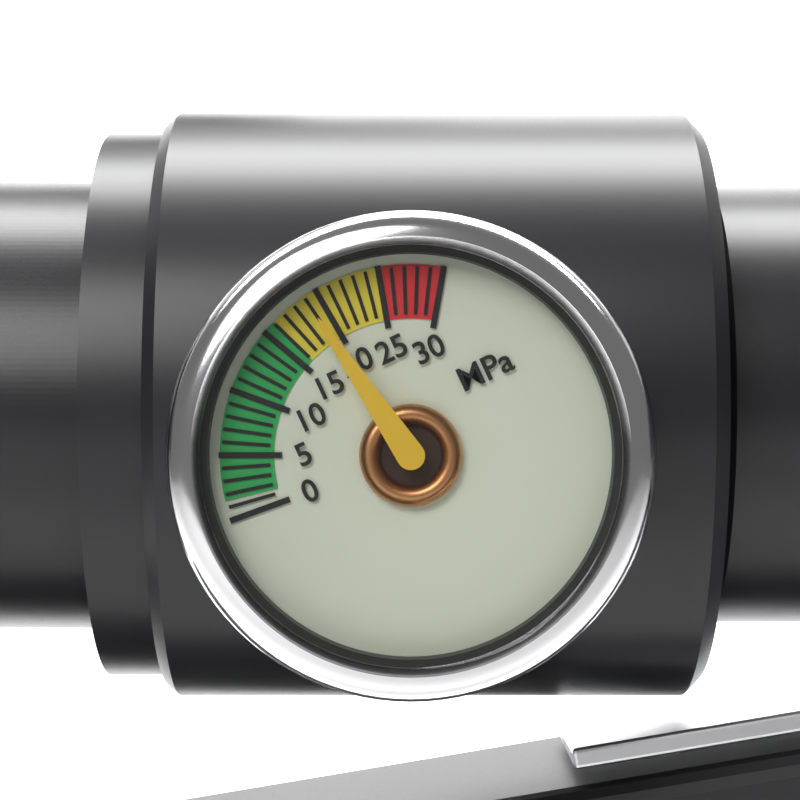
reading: 19 MPa
